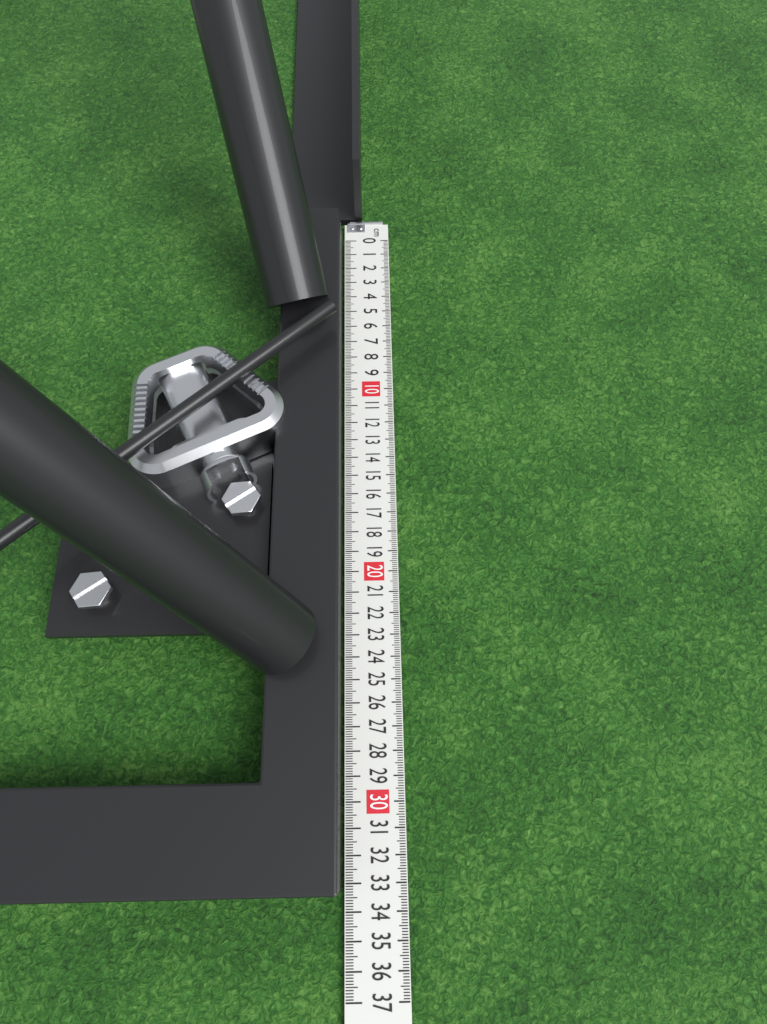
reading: 33.3 cm
